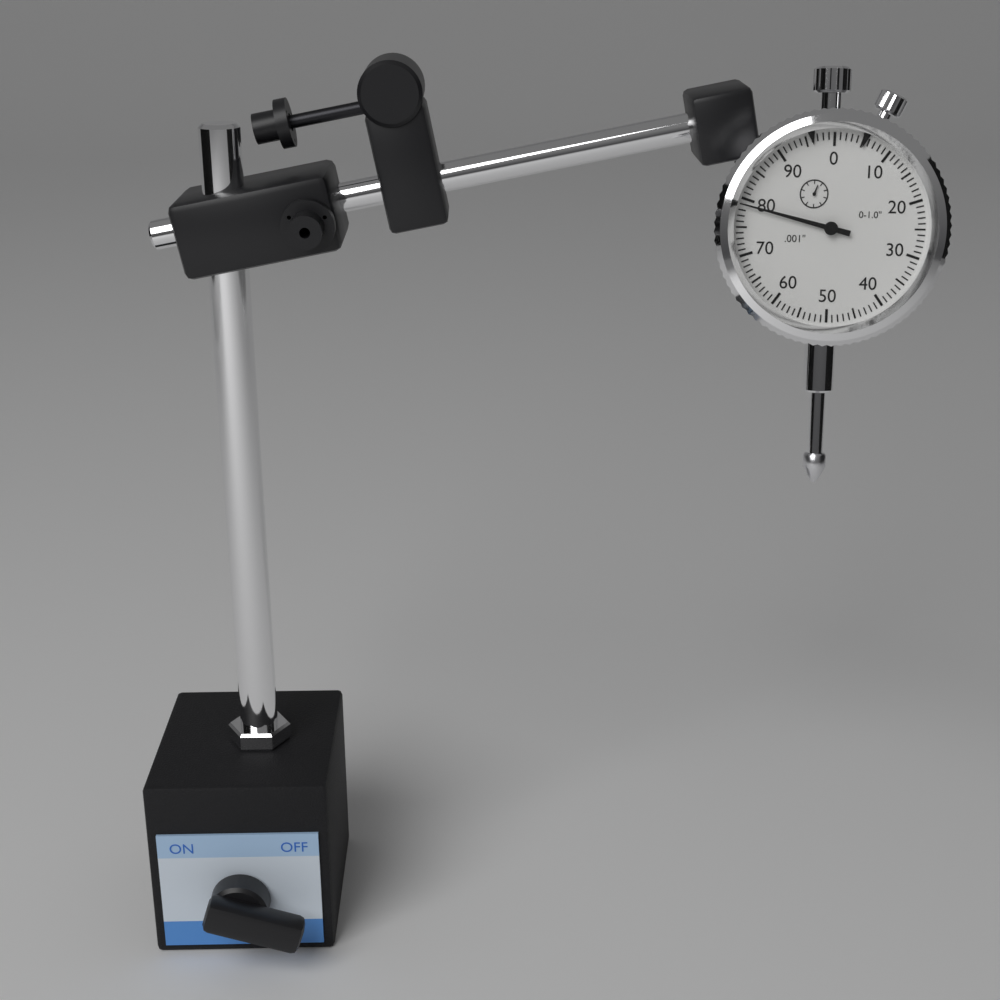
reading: 0.079 in
